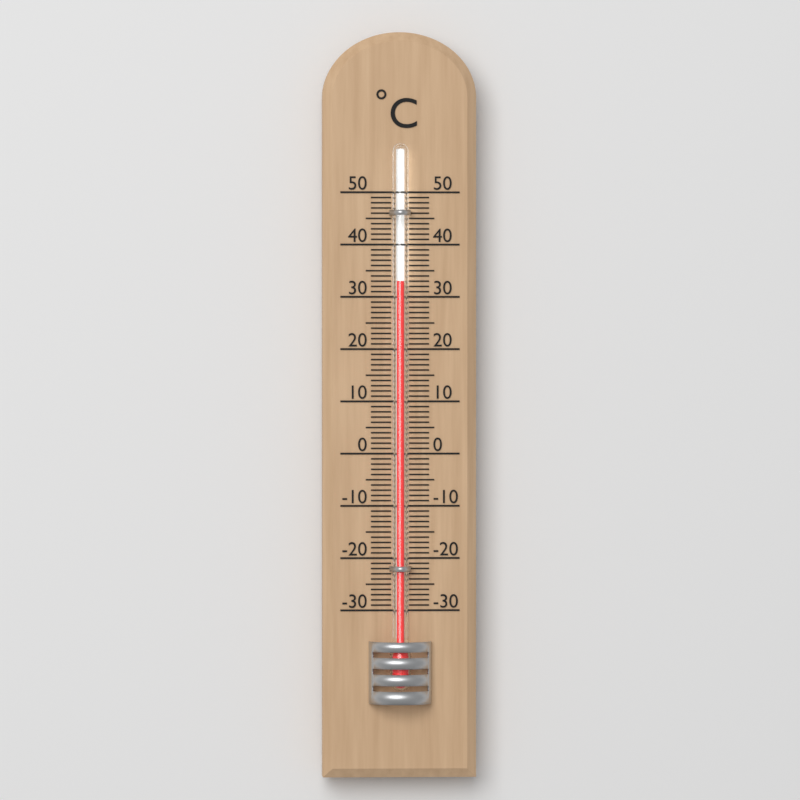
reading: 33 °C
